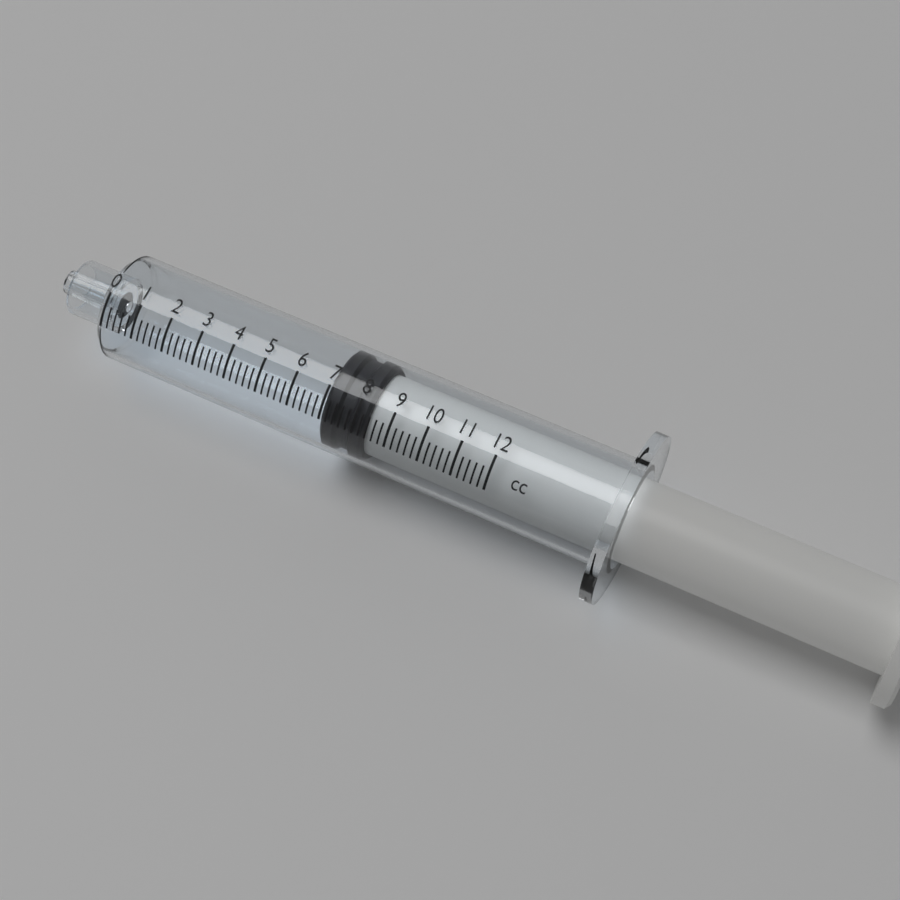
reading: 7.0 cc
